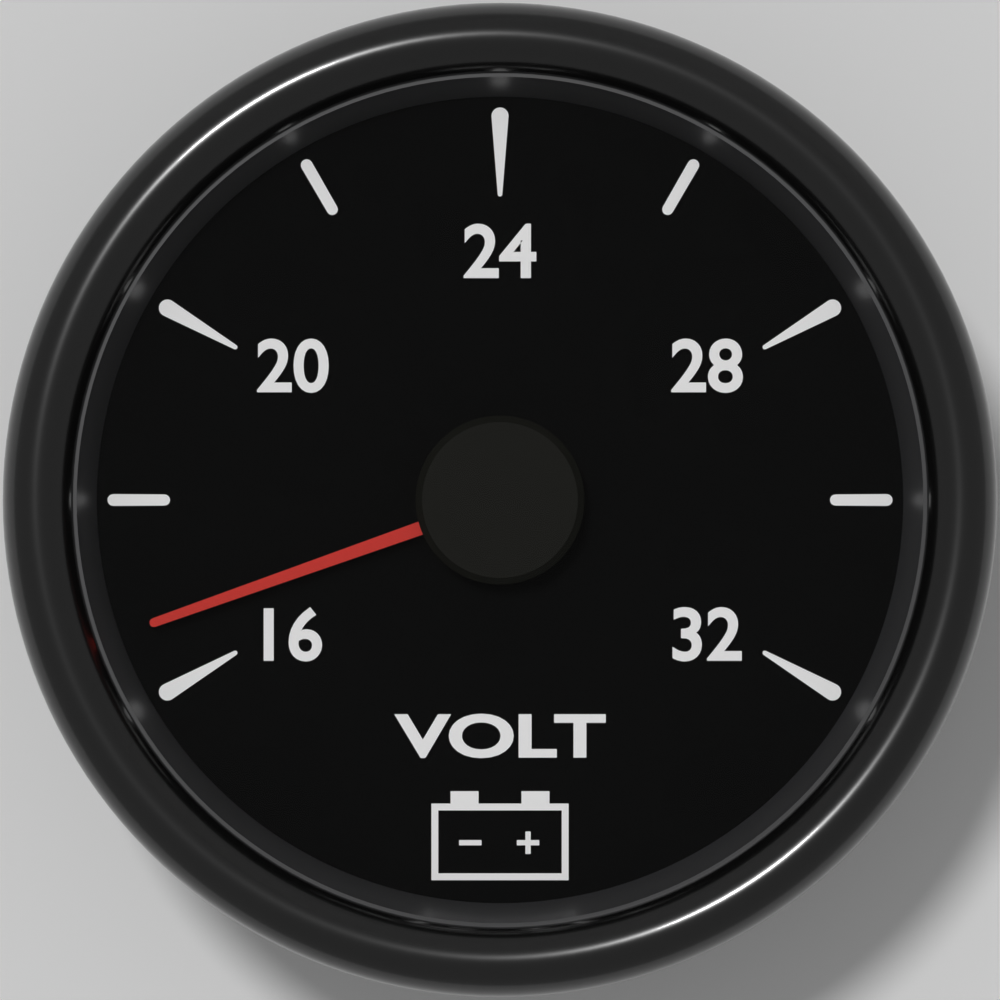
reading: 16.7 V
